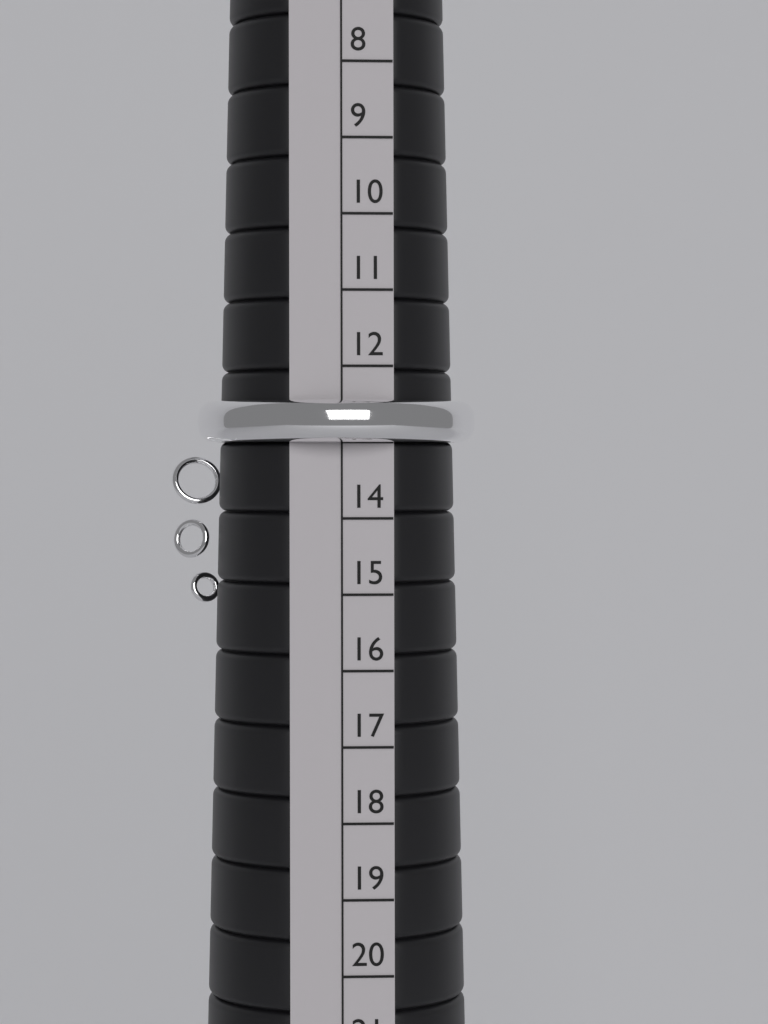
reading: 13 (no unit)
